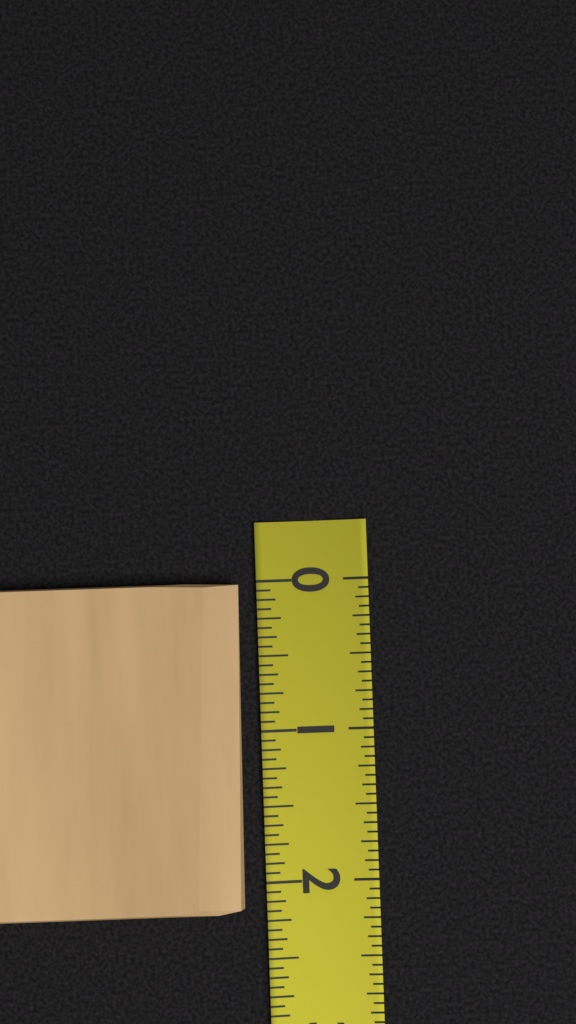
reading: 2.1875 (no unit)
